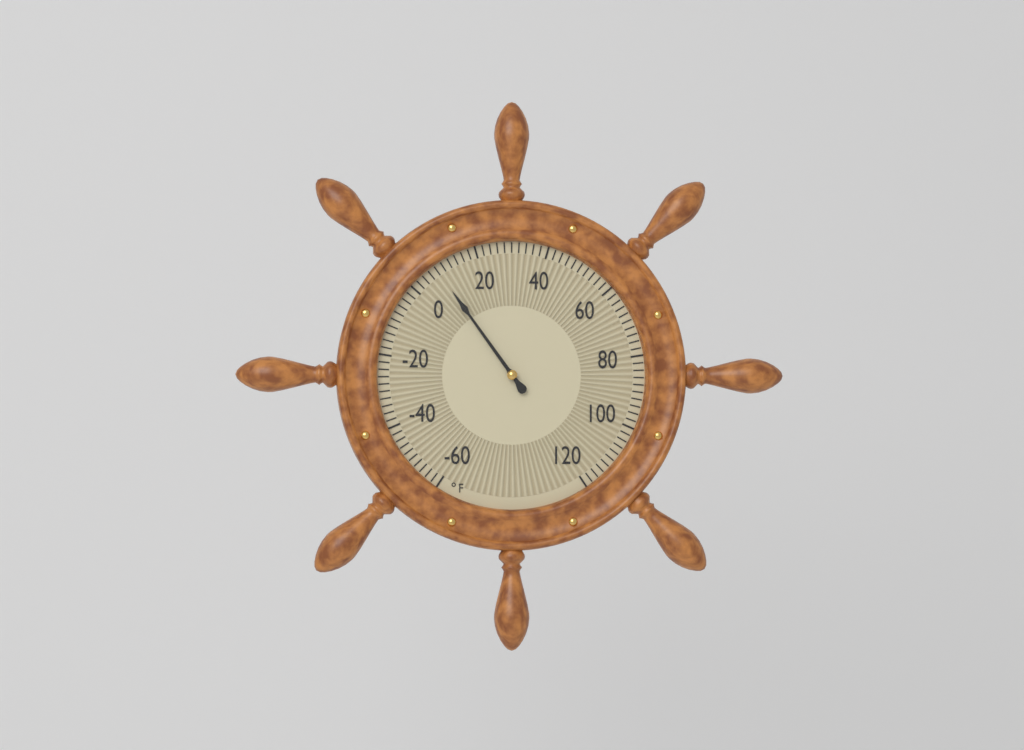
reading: 8 °F
